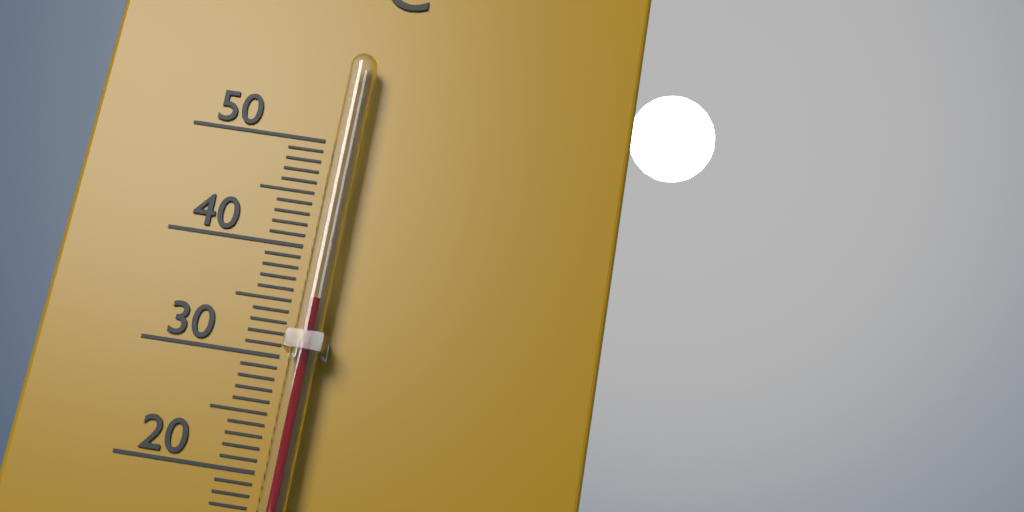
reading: 35 °C
